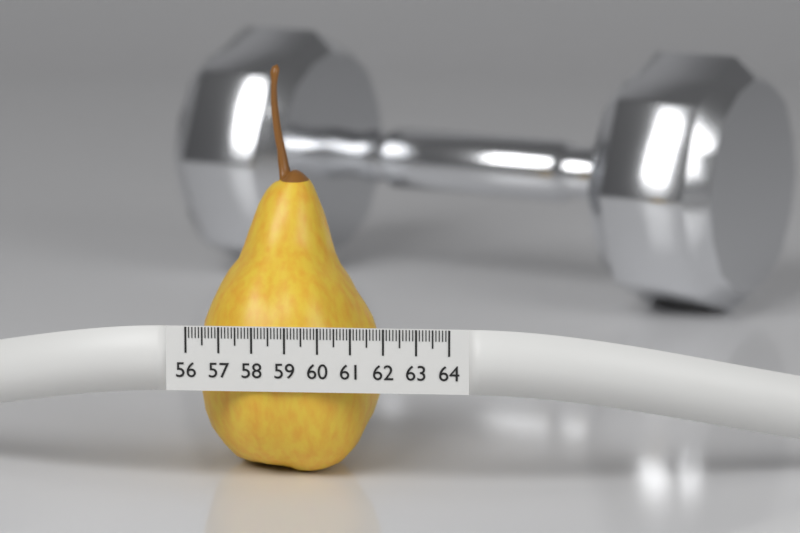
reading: 61.7 (no unit)
